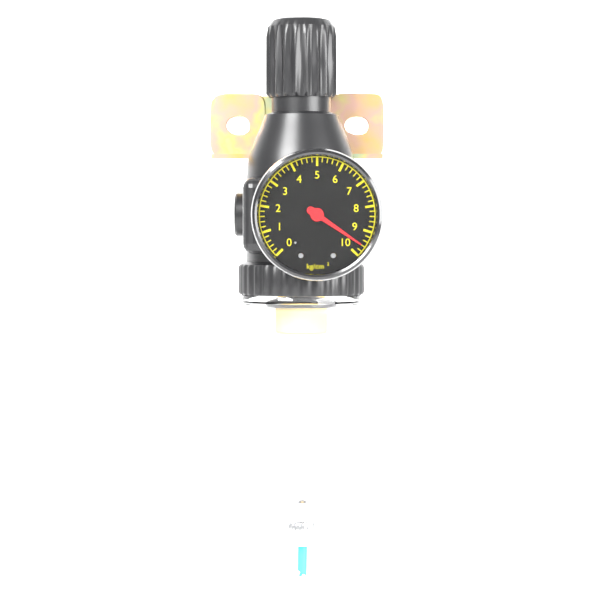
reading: 9.6 kg/cm²
